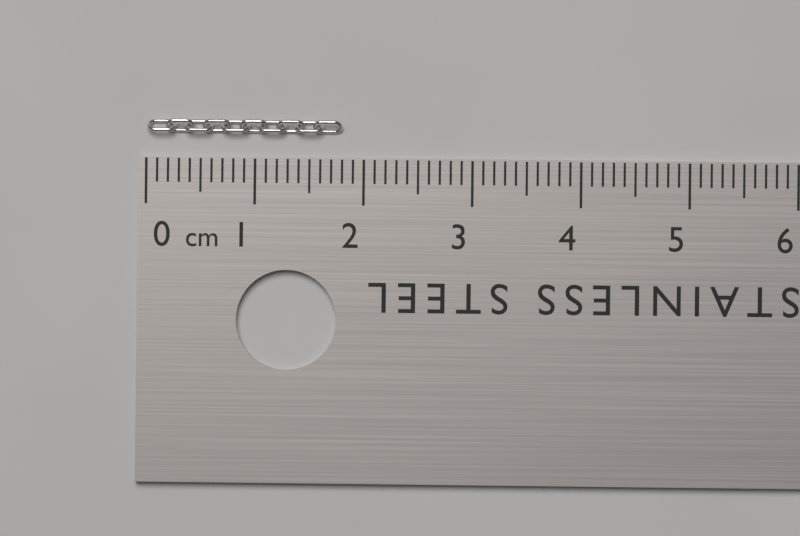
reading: 1.8 cm
